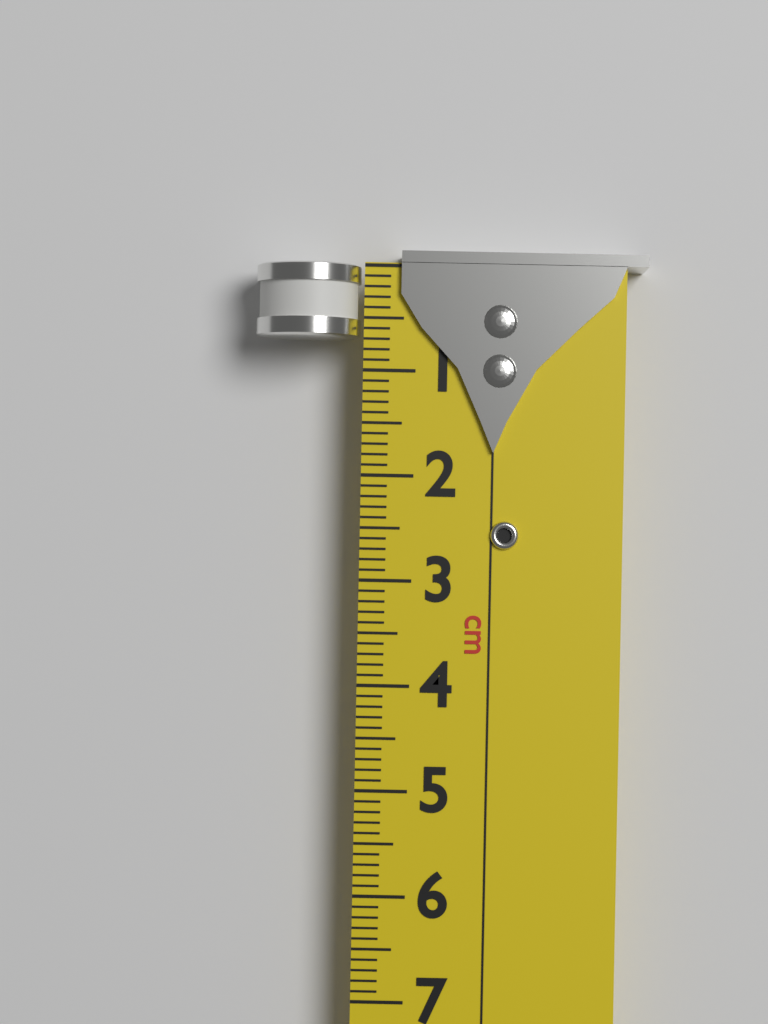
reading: 0.7 cm
